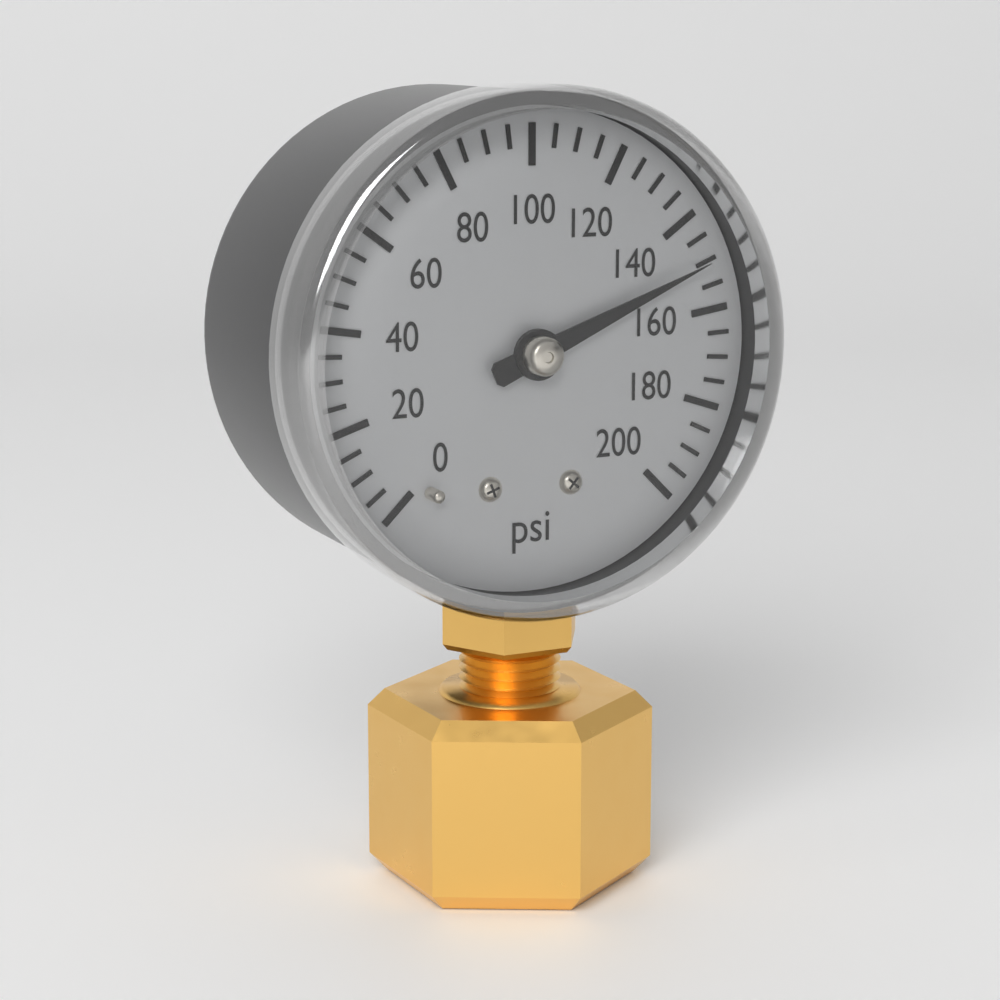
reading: 150 psi
